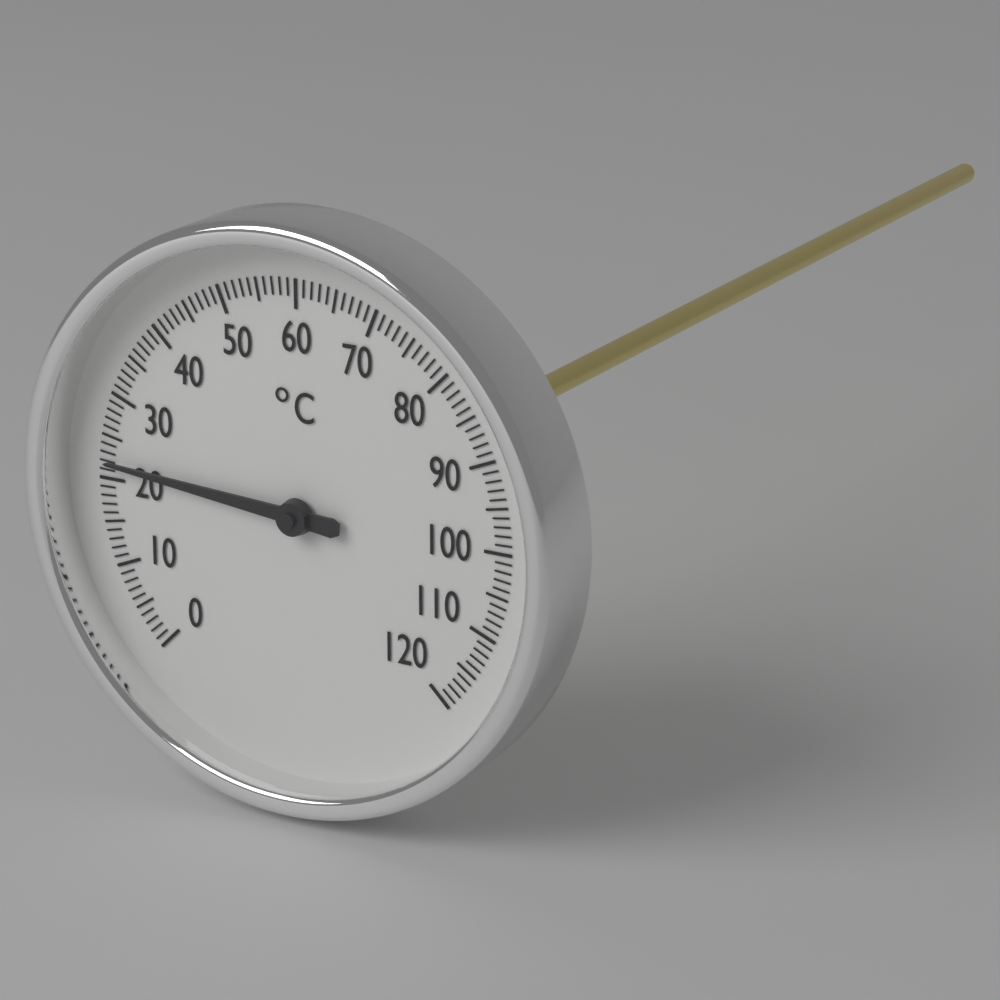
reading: 22 °C
